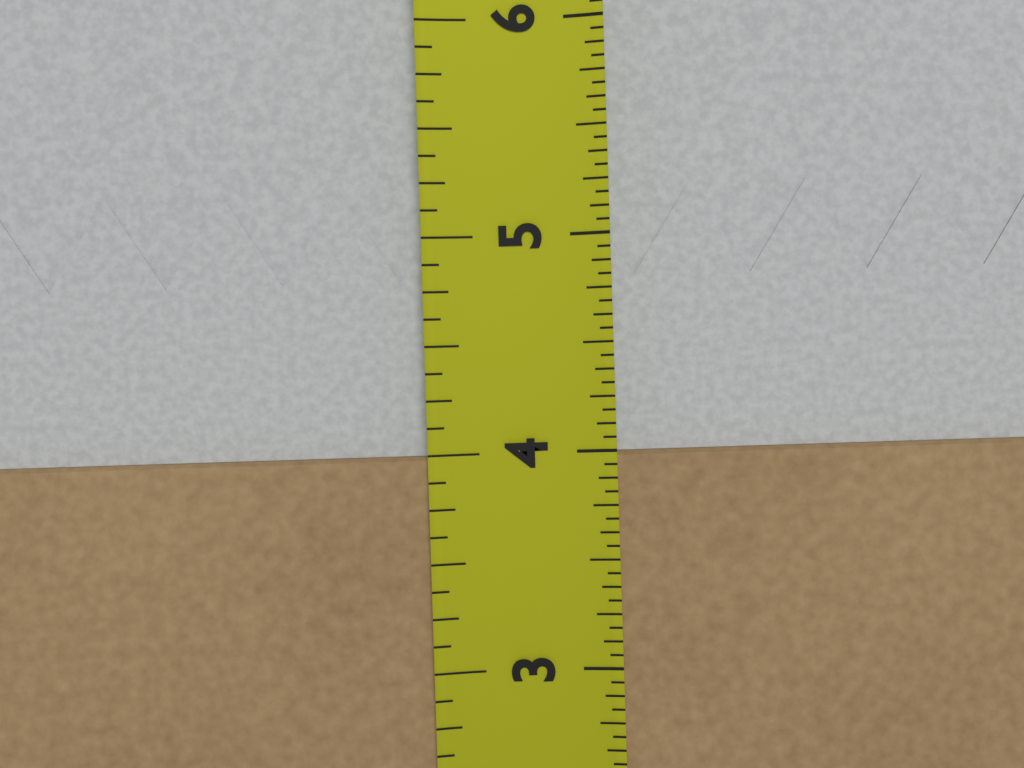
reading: 4.0000 in
